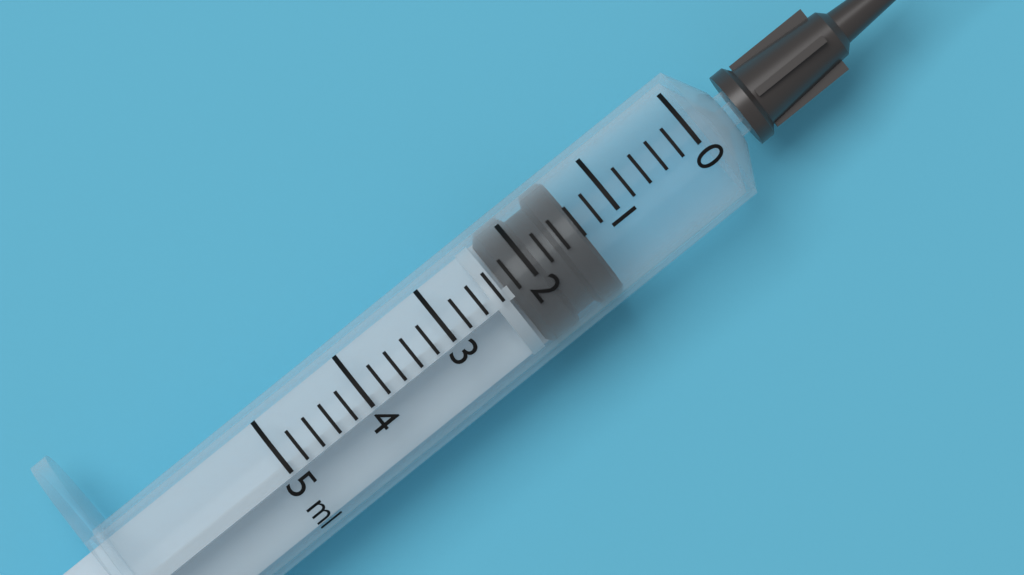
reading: 1.4 ml
